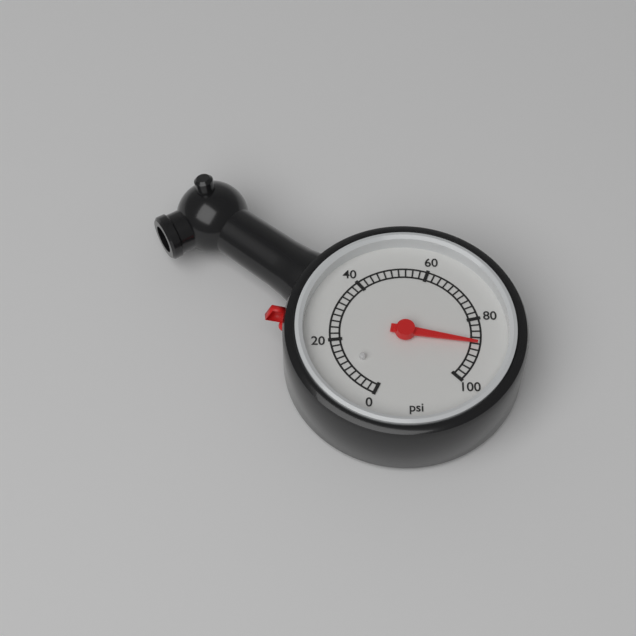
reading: 88 psi
